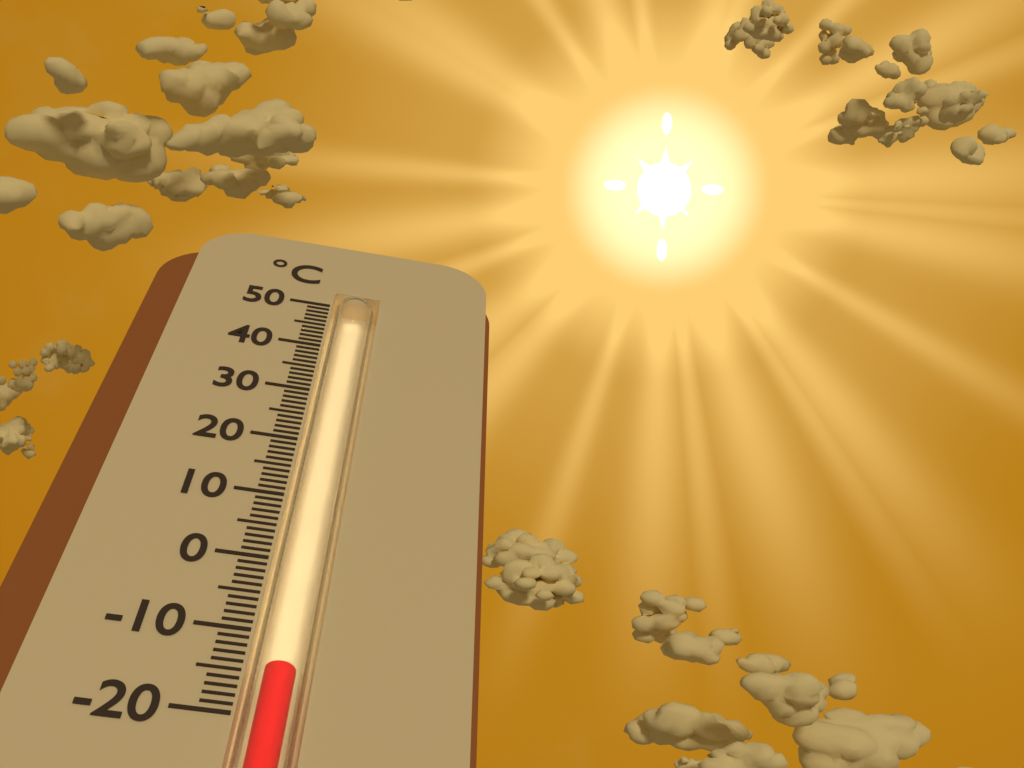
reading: -14 °C
